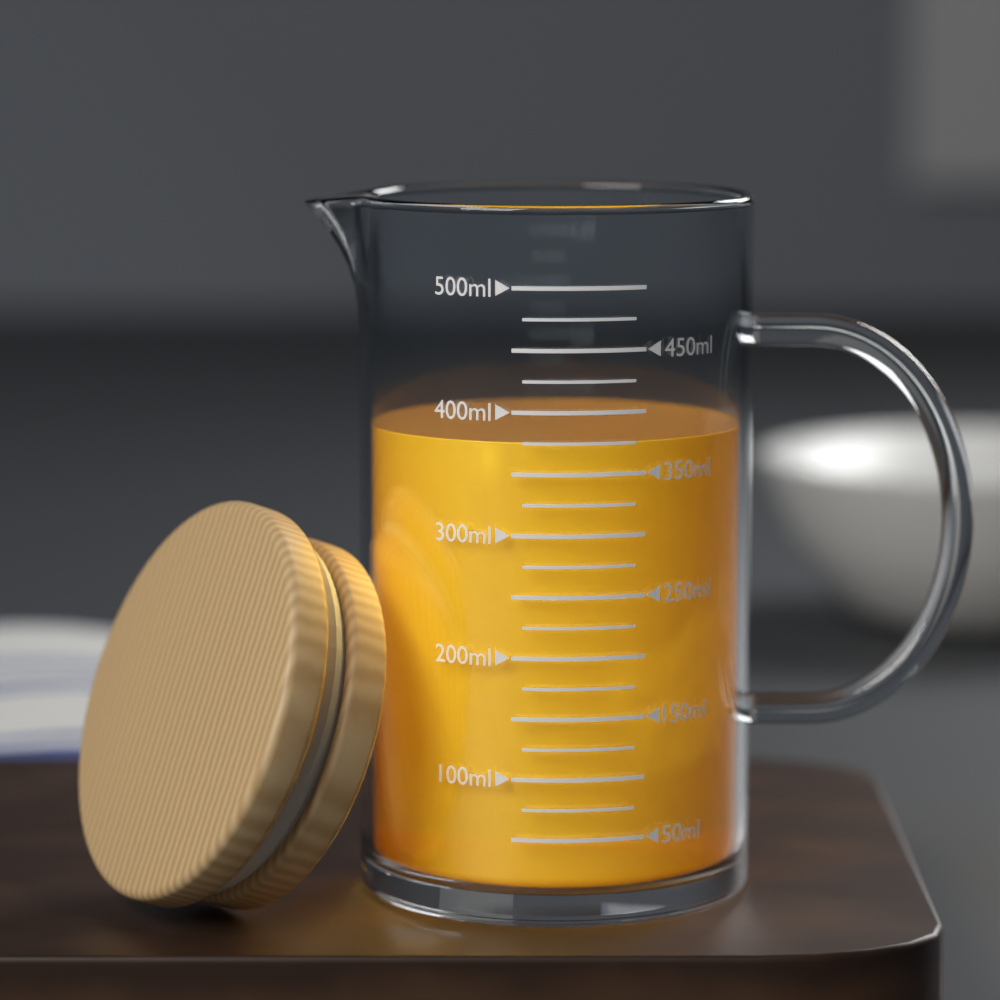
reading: 375 ml
